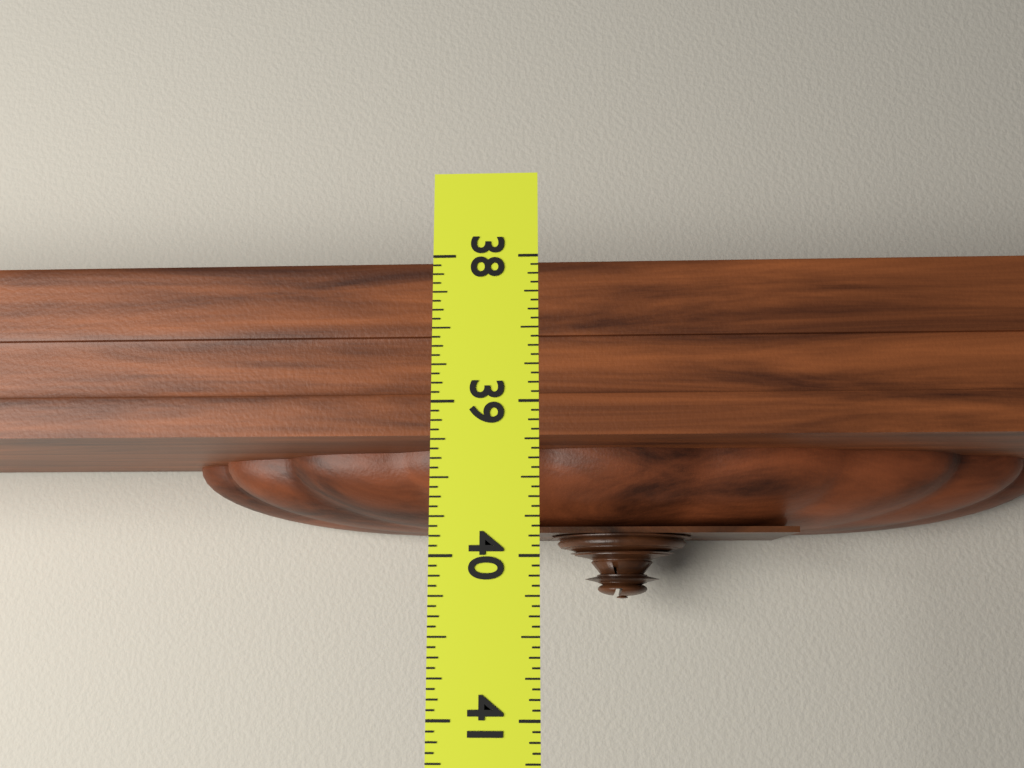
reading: 40.2500 (no unit)
